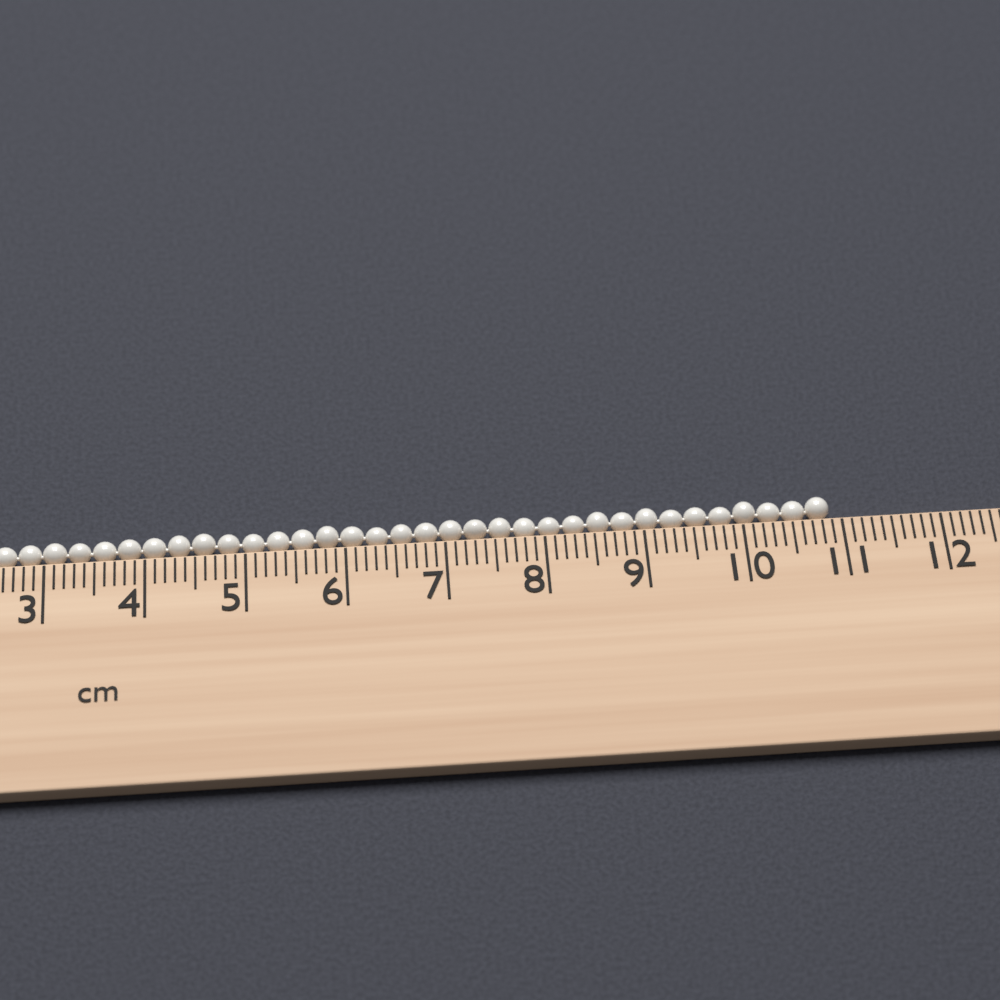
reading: 10.9 cm
